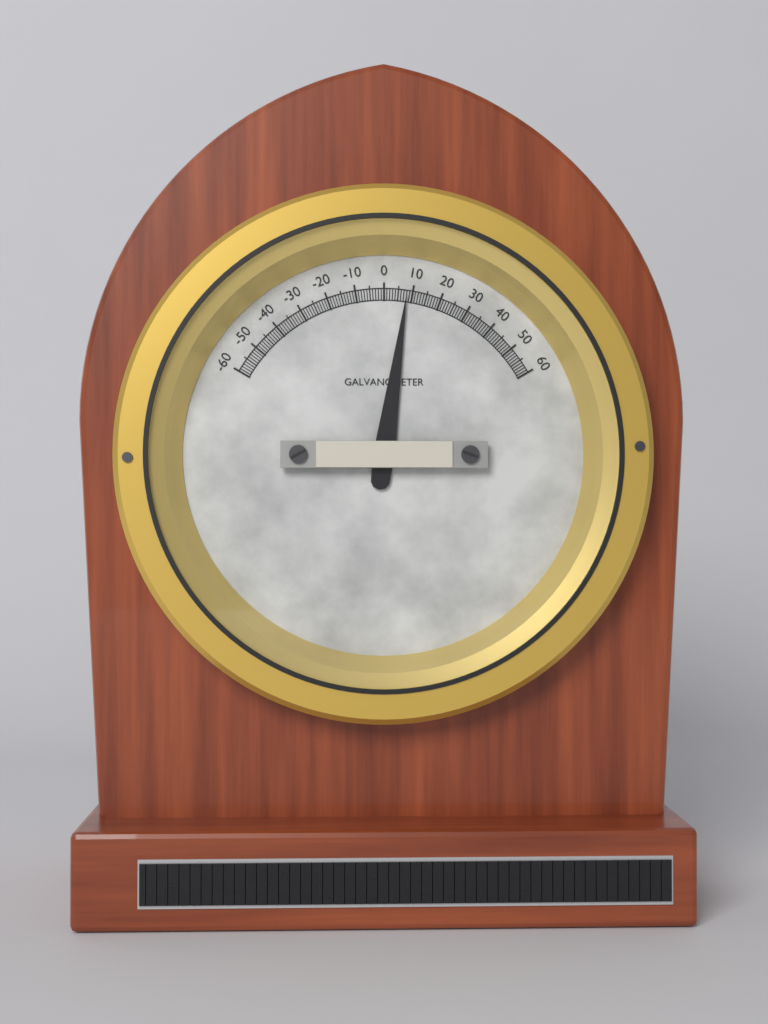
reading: 8 (no unit)
